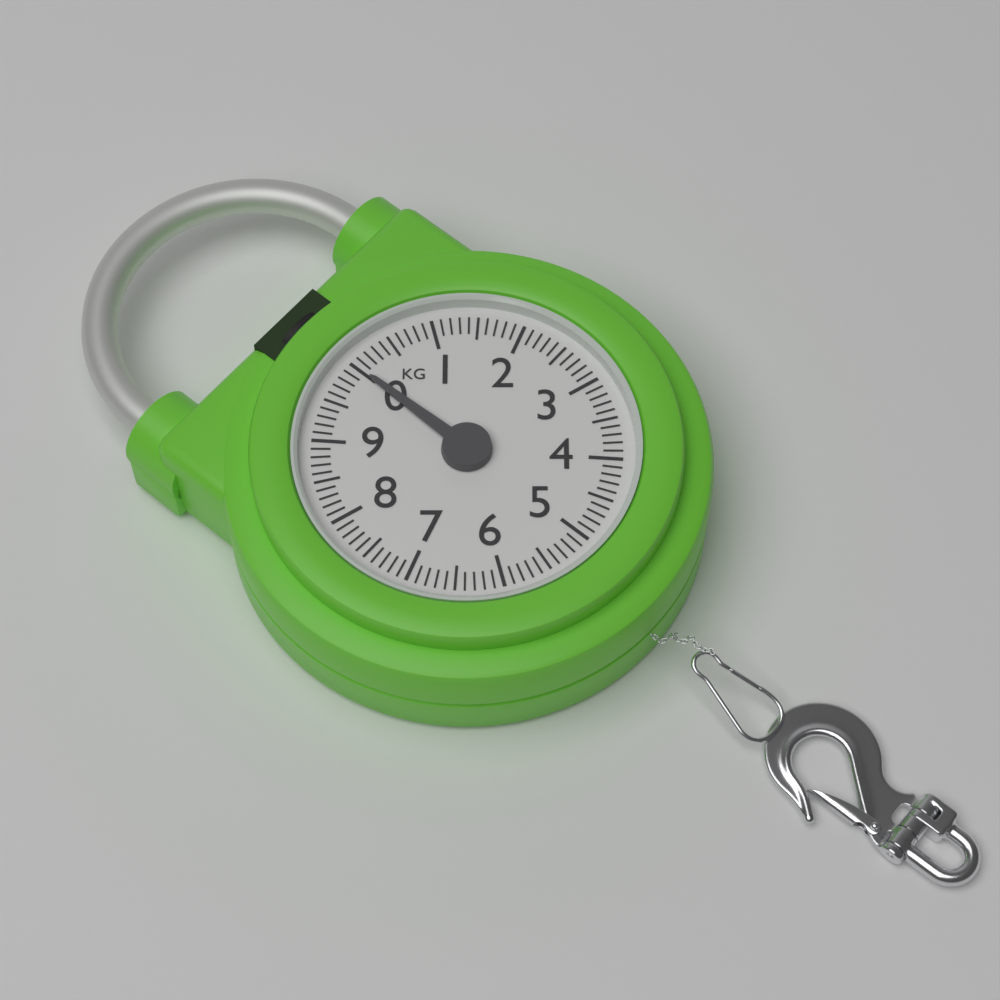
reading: 0.0 kg
